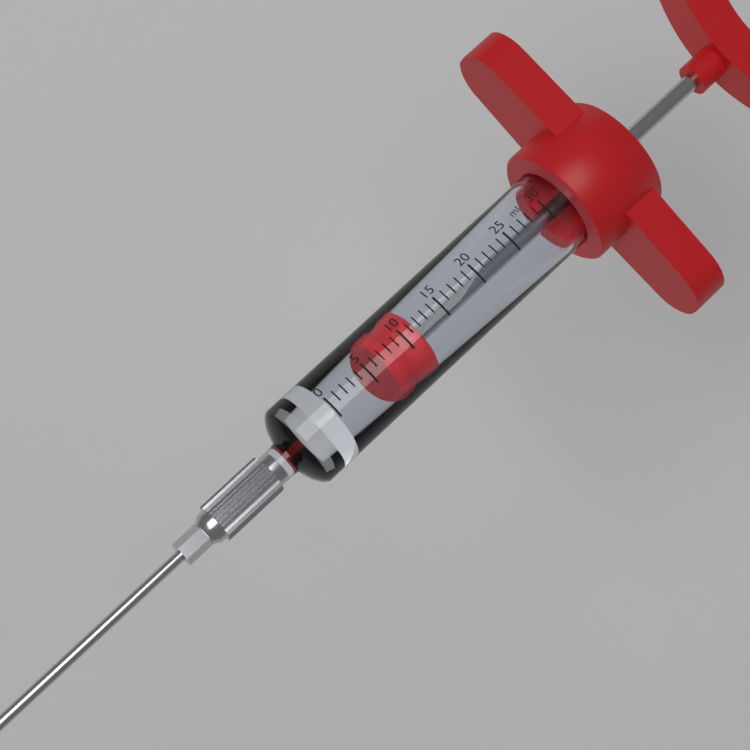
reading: 7 ml
